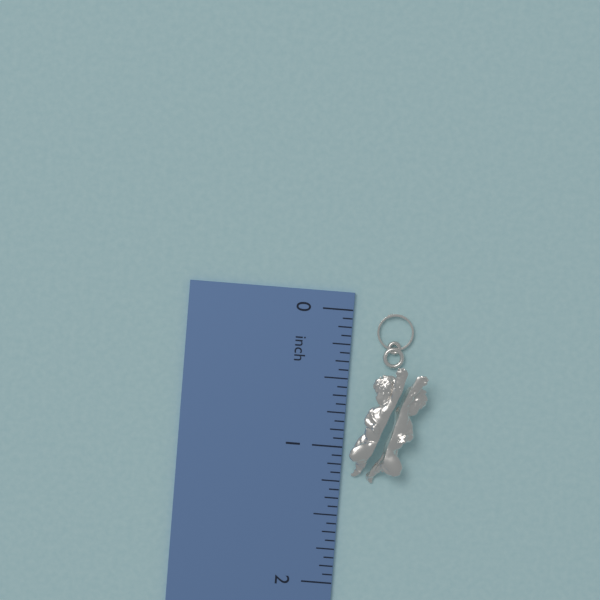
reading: 1.2500 inch
